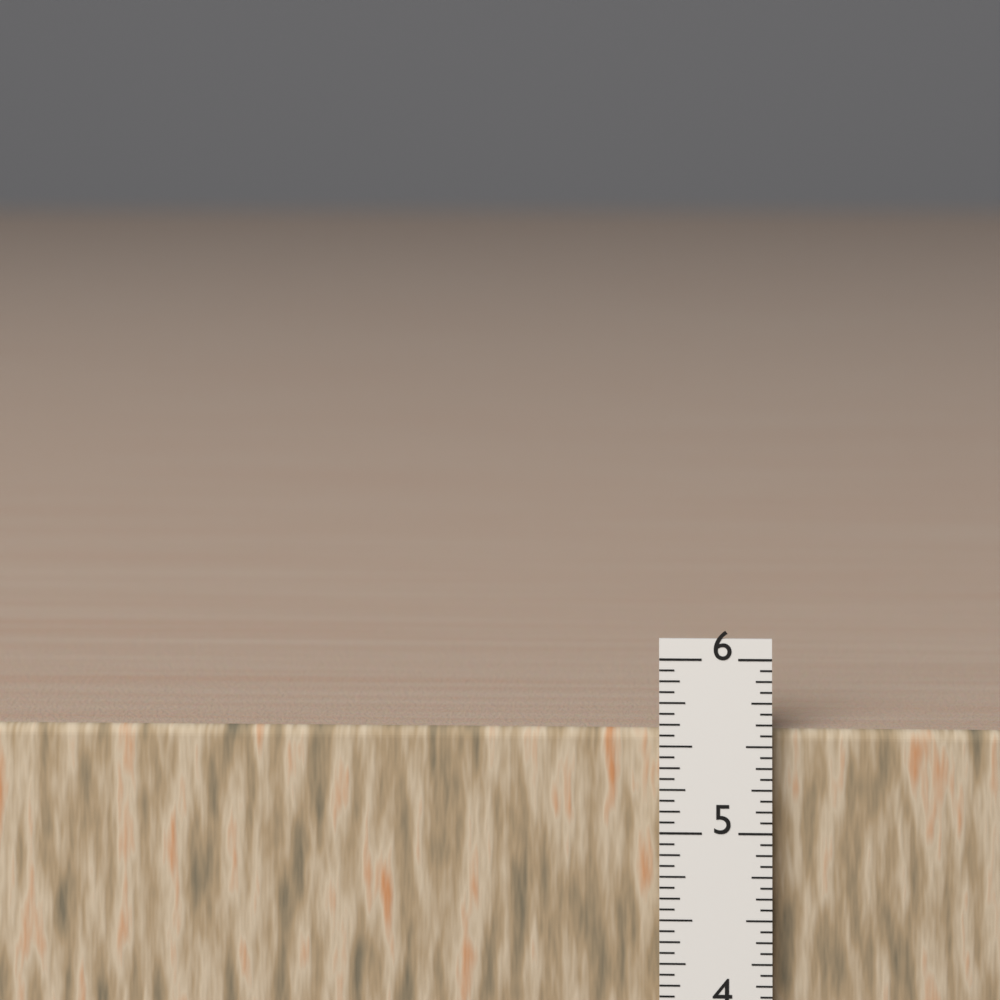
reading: 5.5625 in
